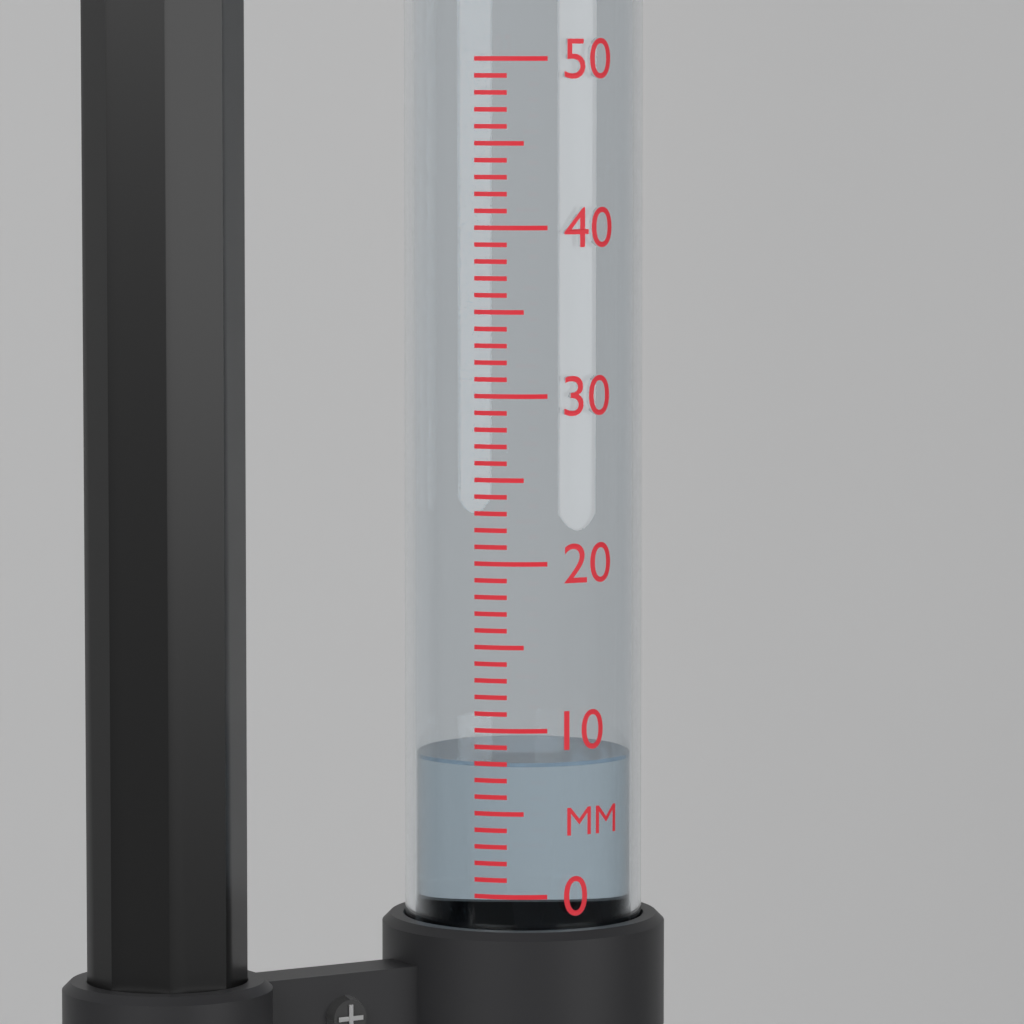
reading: 8 mm
